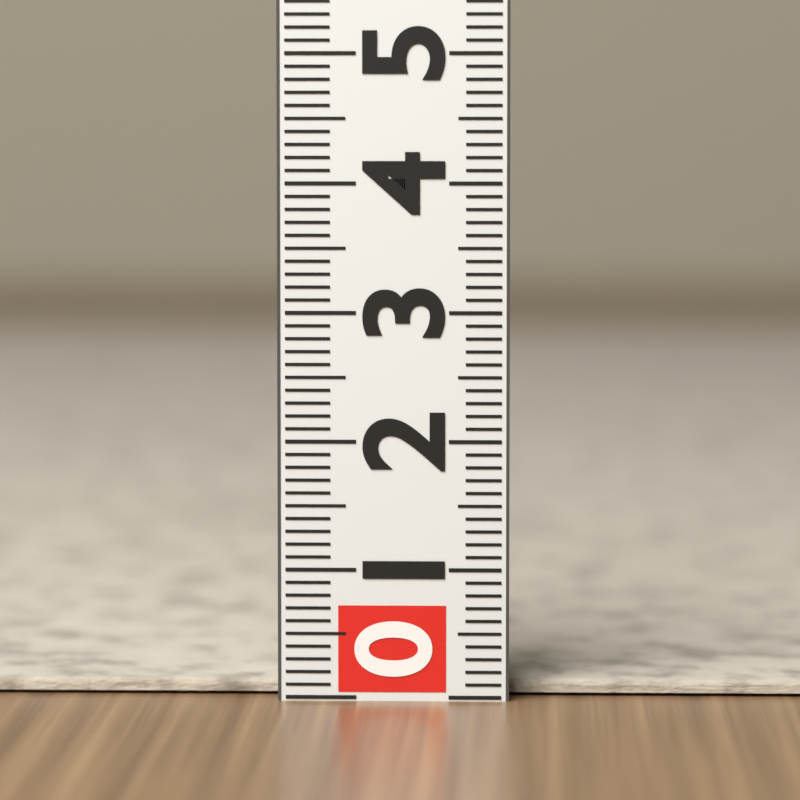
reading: 0.1 (no unit)
